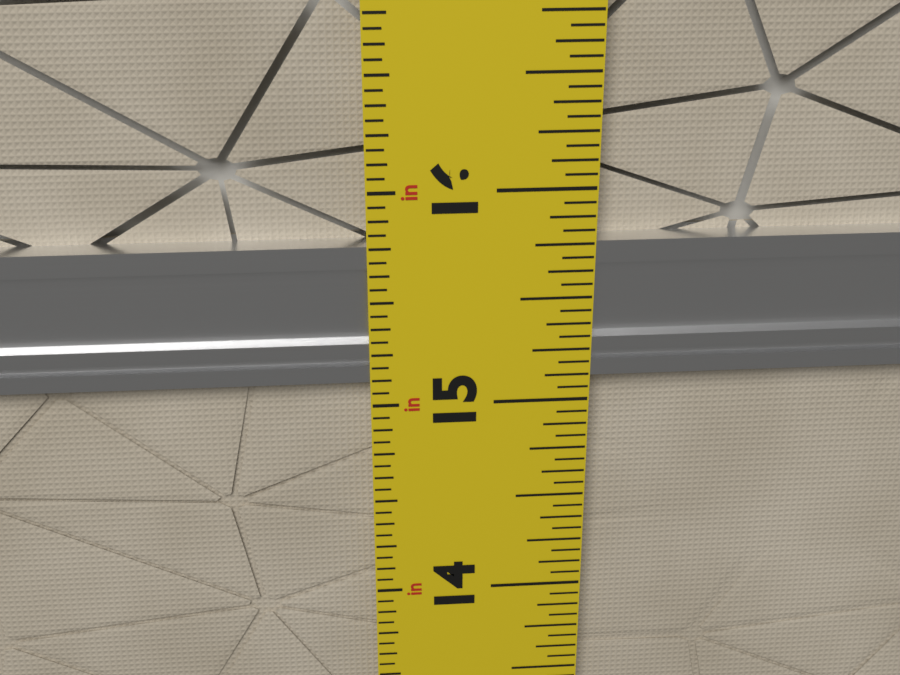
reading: 15.7500 in
